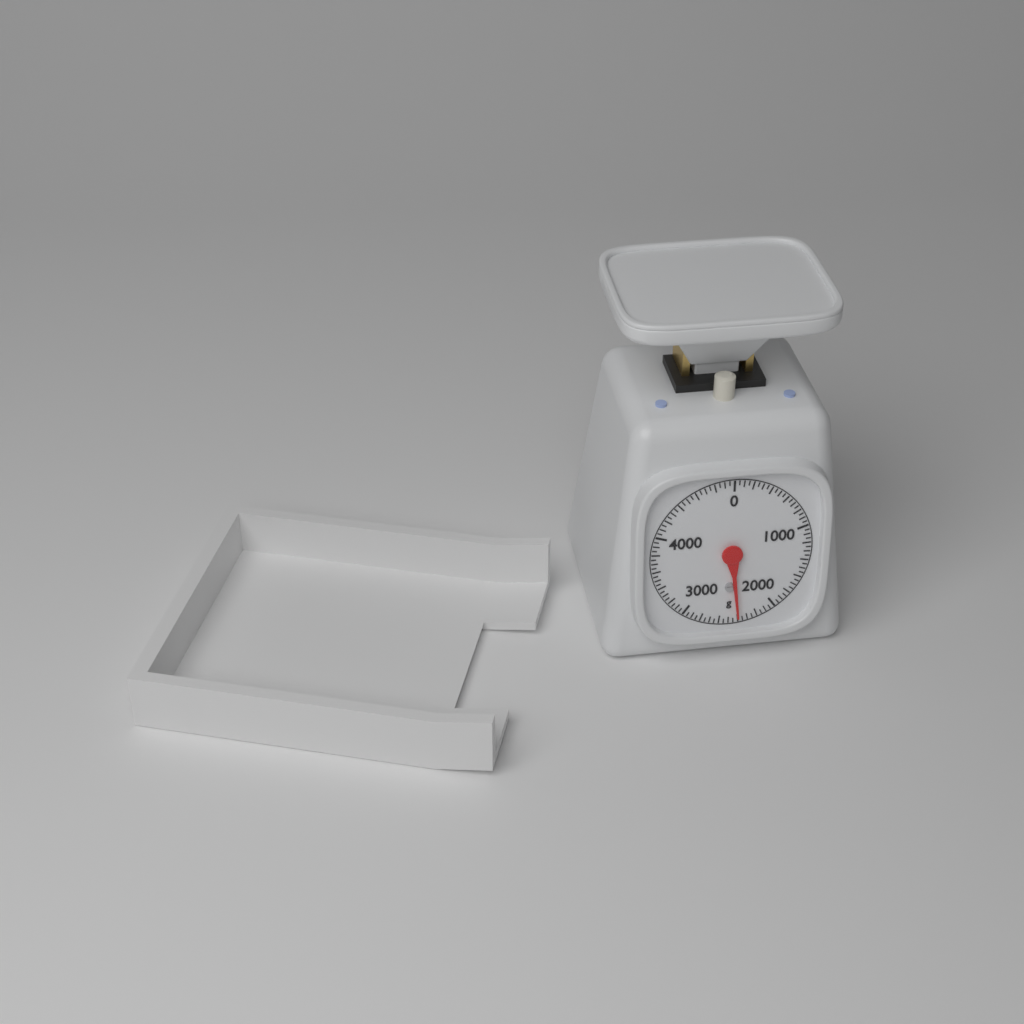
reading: 2400 g
